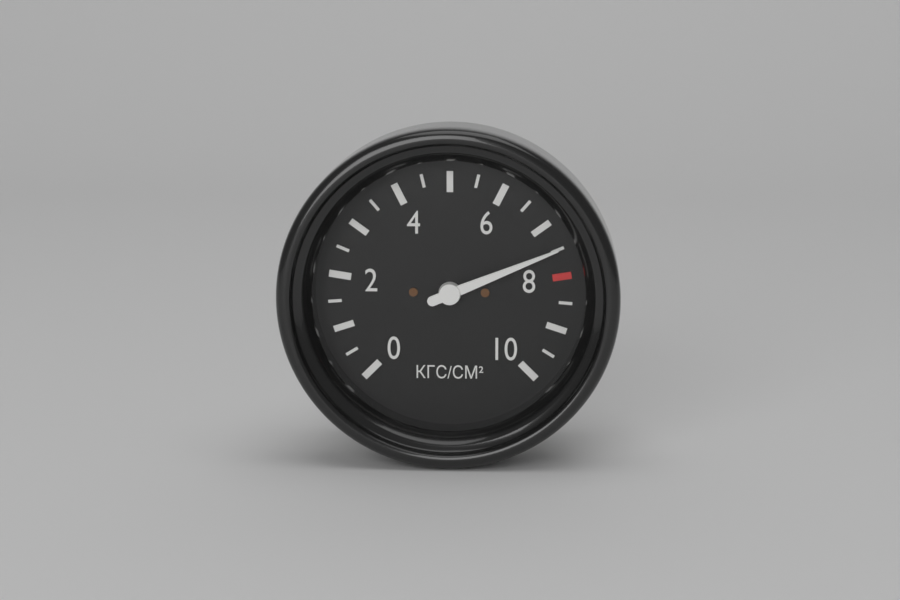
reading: 7.5 кгс/см²
